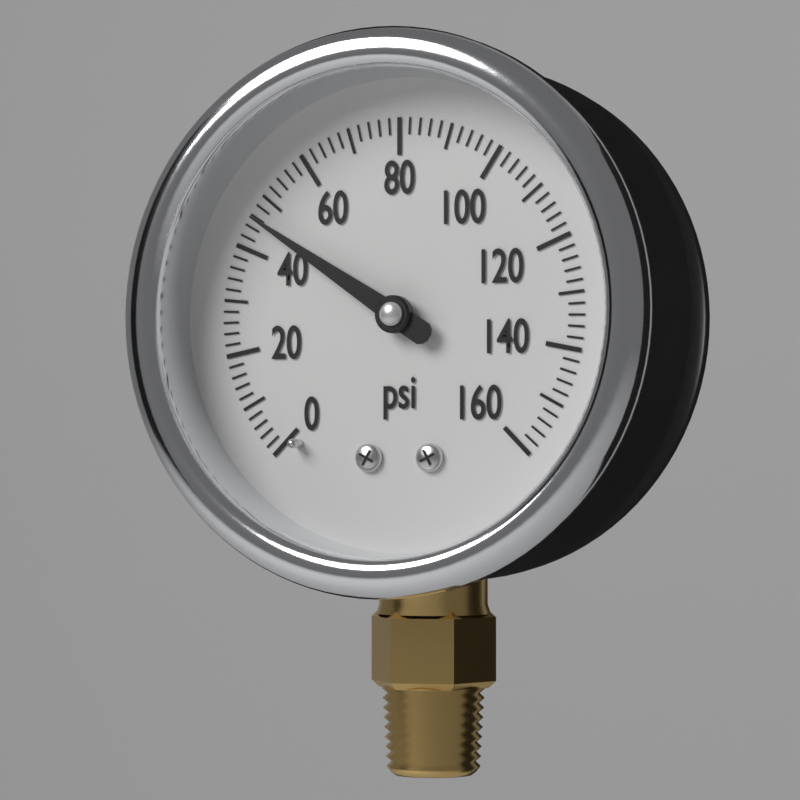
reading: 46 psi
